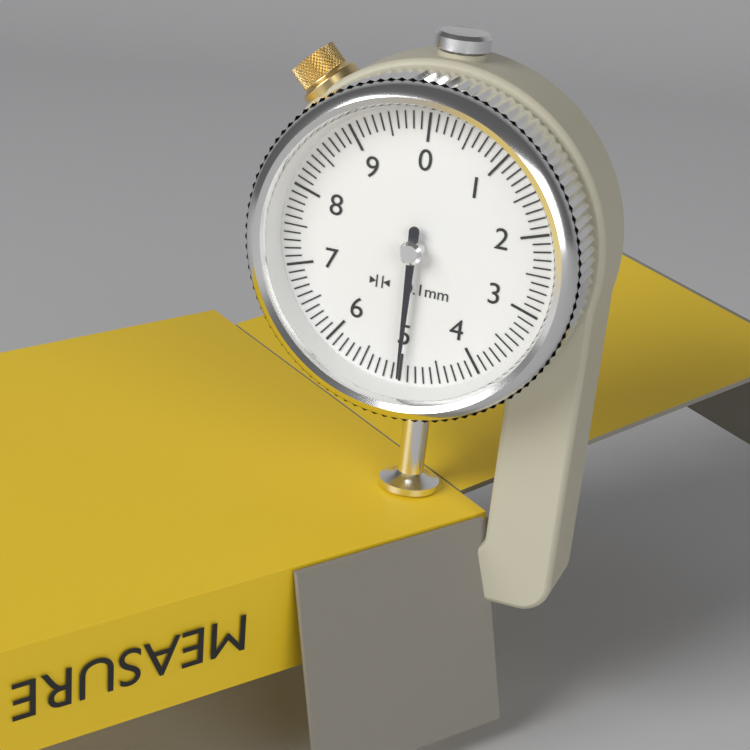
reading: 5.0 mm
